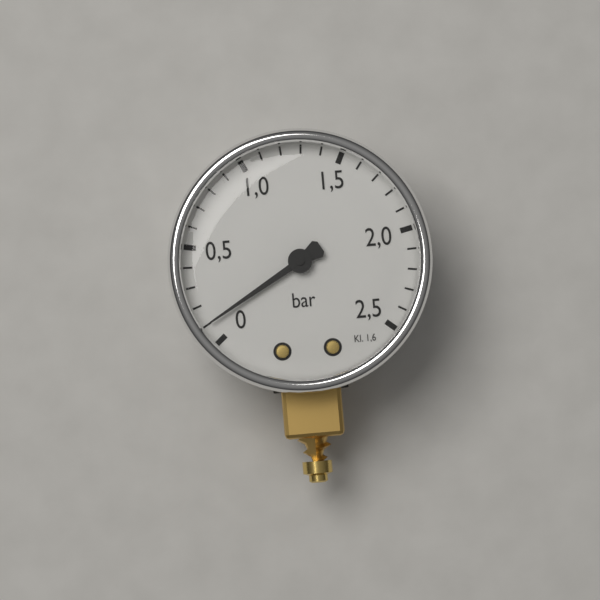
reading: 0.1 bar
